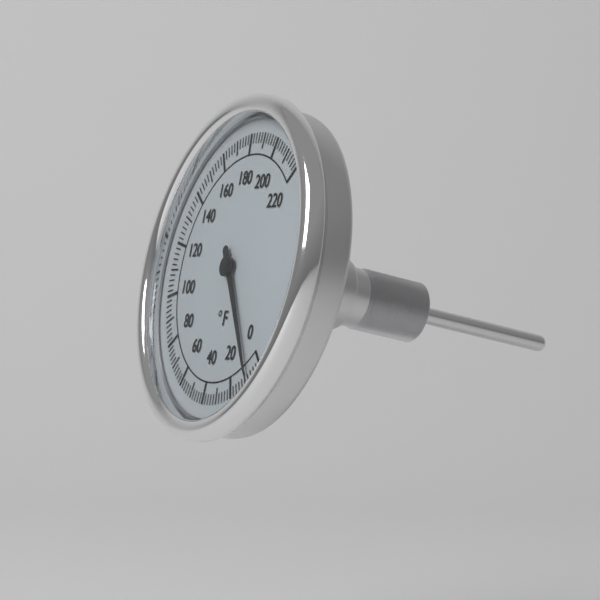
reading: 8 °F
